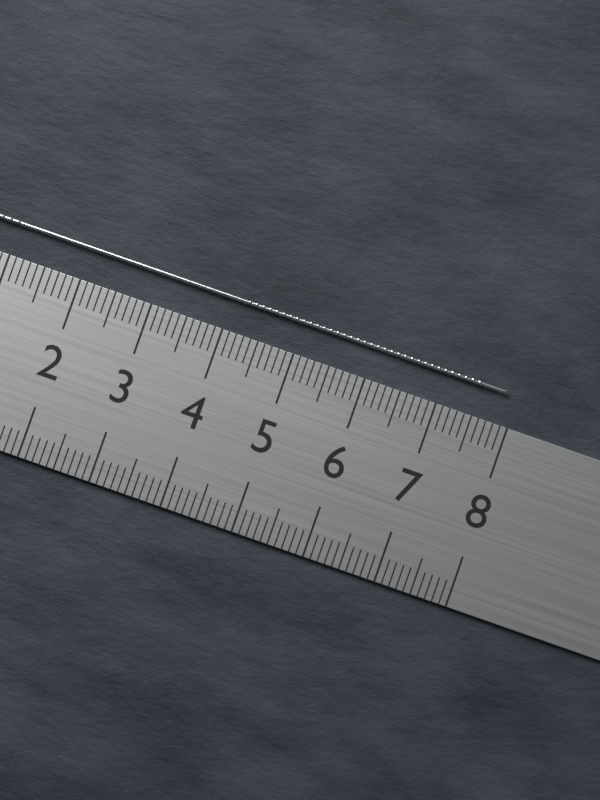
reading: 7.9 cm
